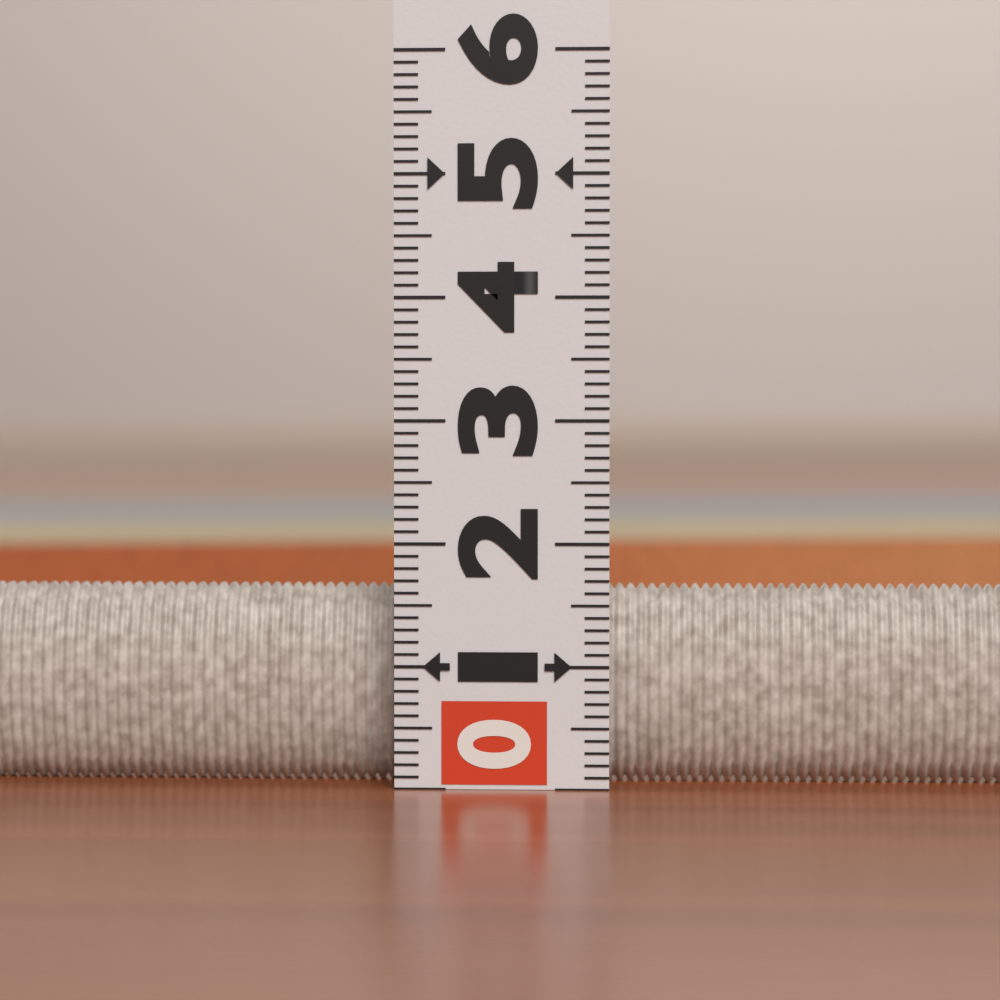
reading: 1.9 (no unit)
